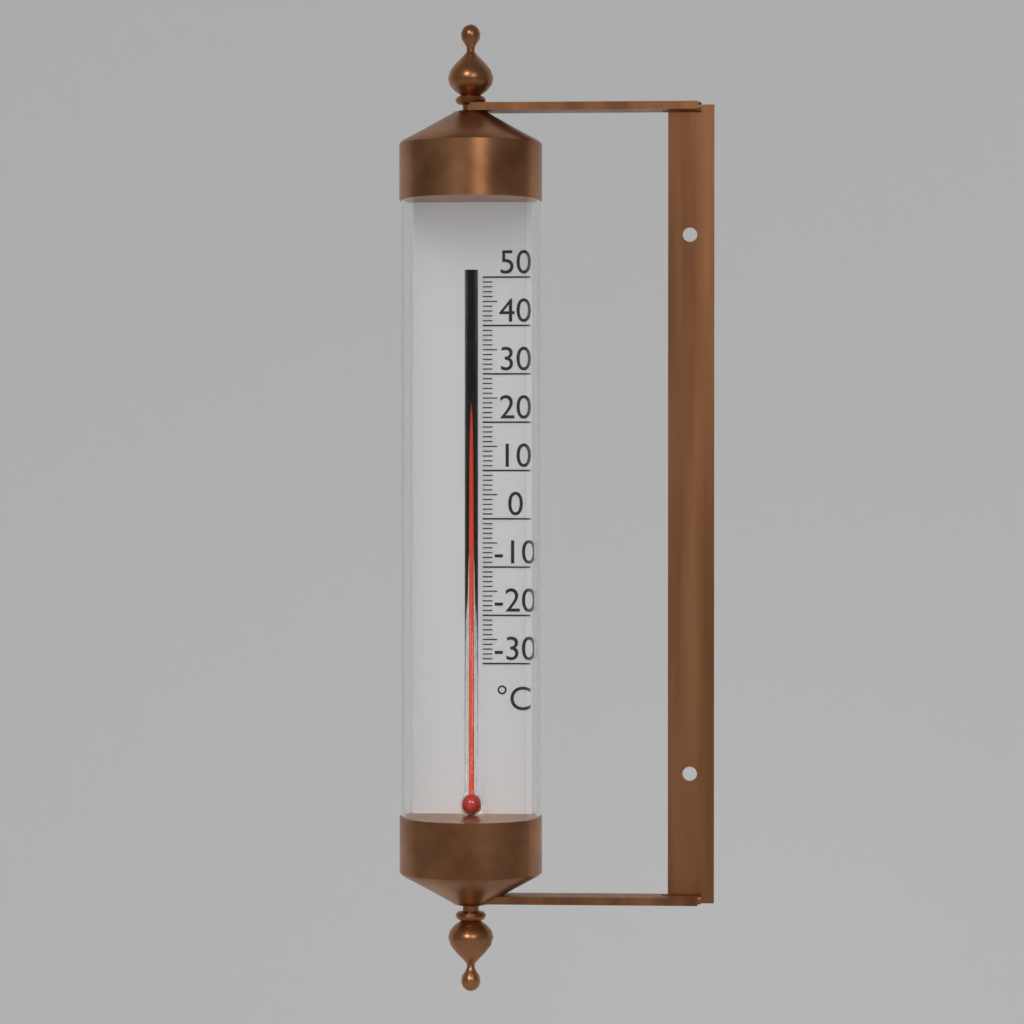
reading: 24 °C
